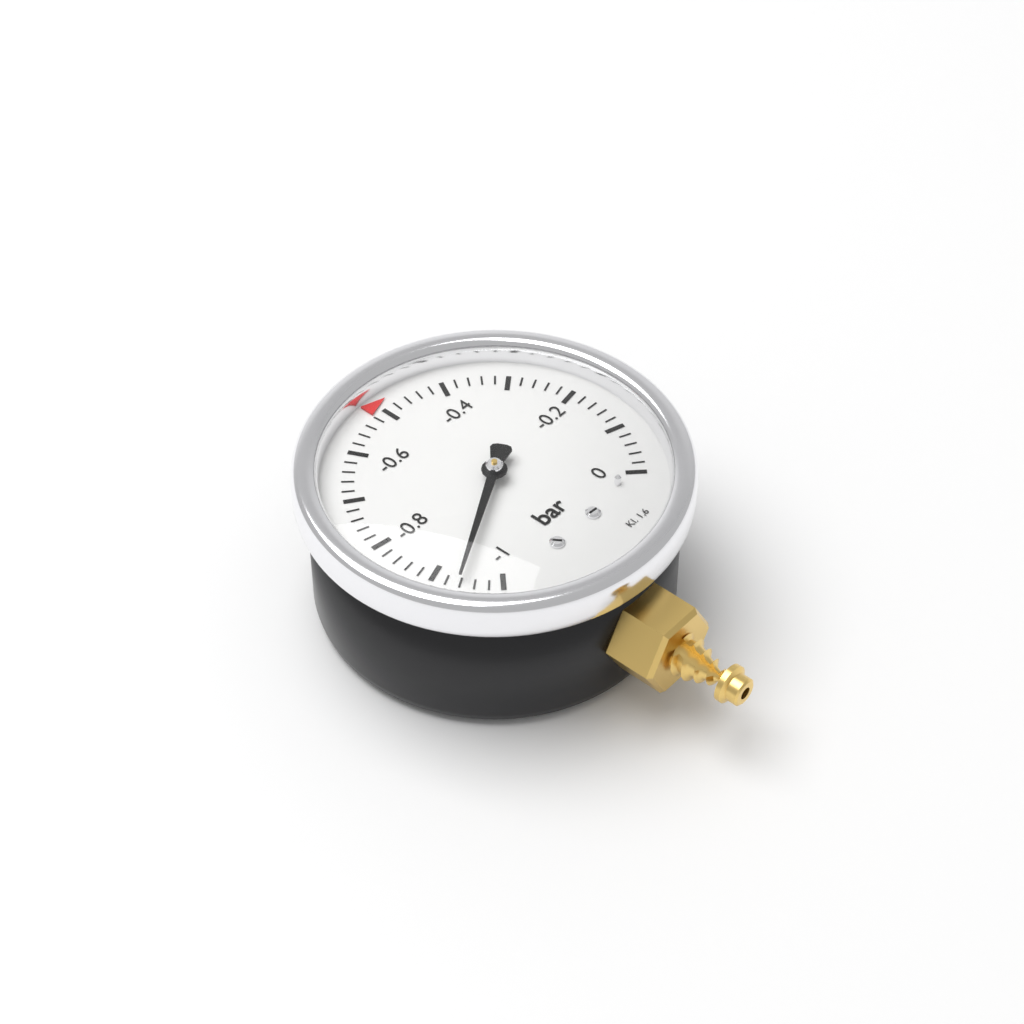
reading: -0.94 bar
